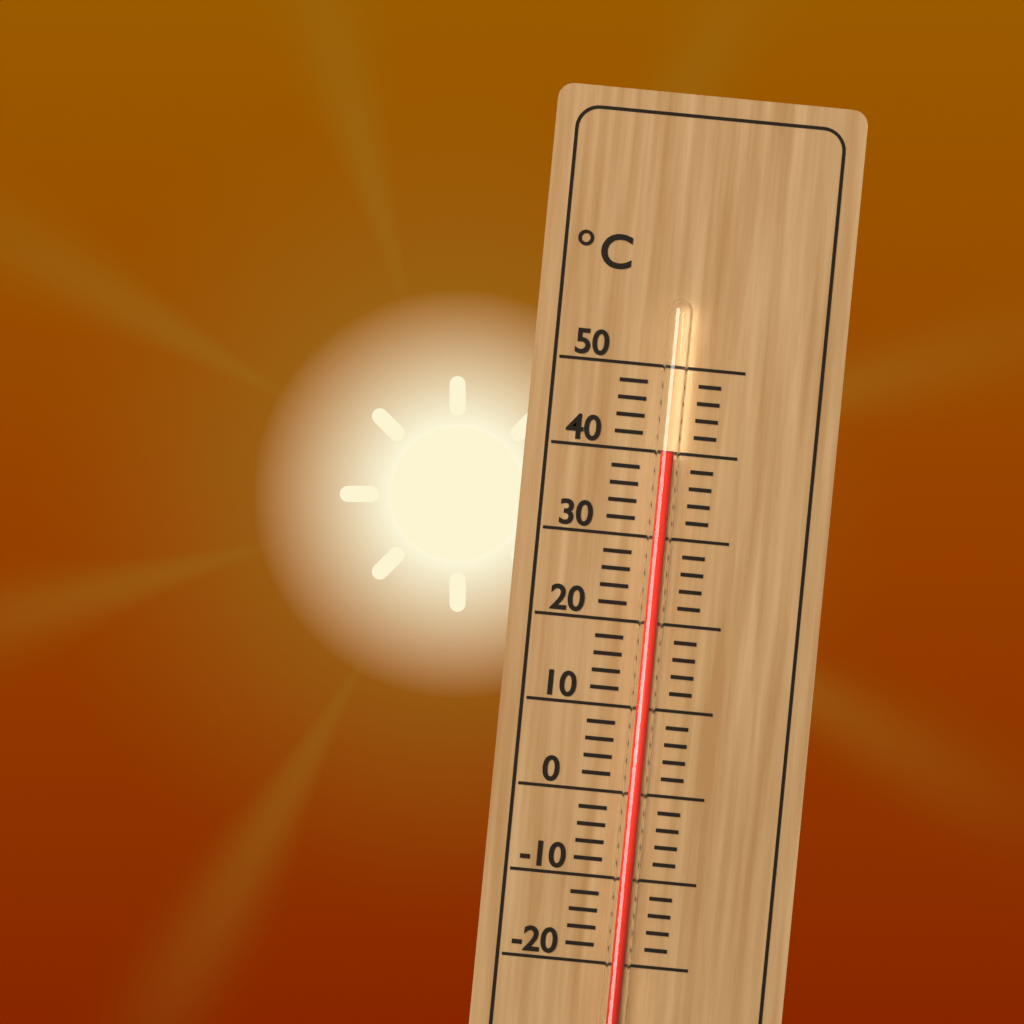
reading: 40 °C
